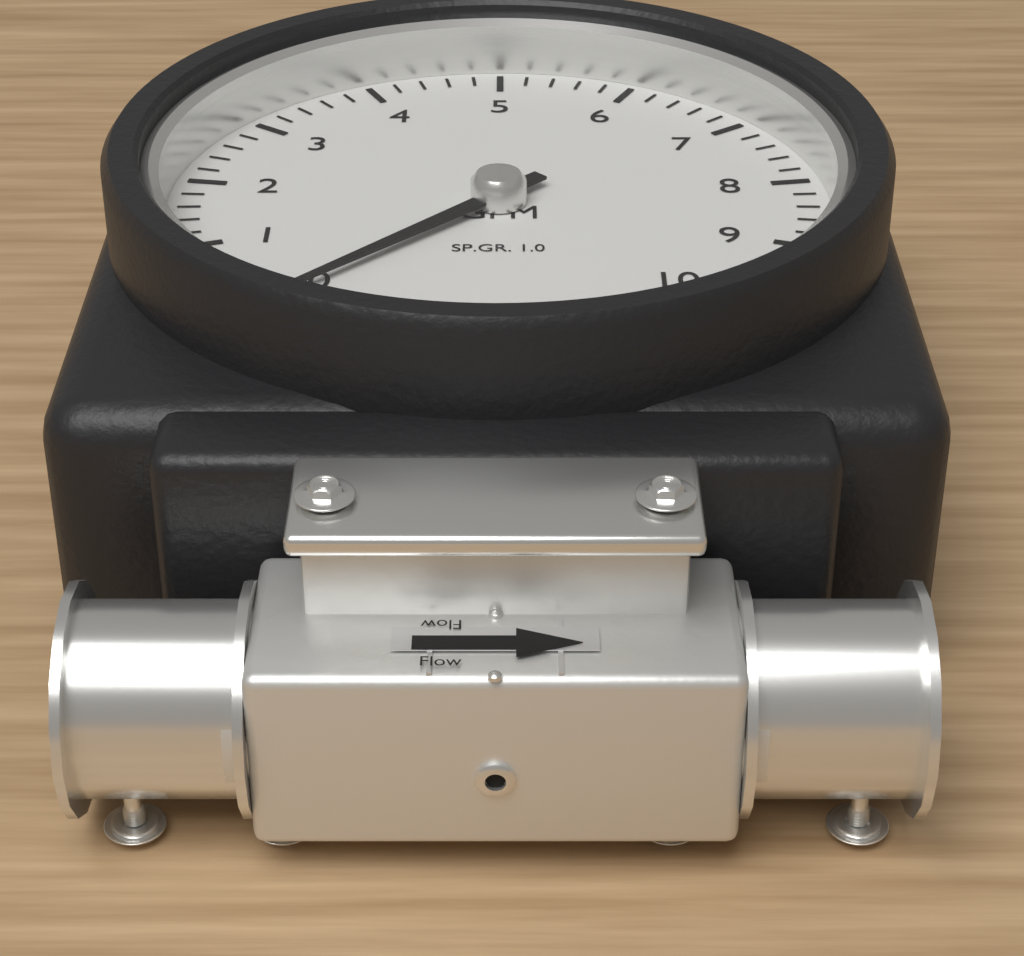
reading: 0.0 GPM
